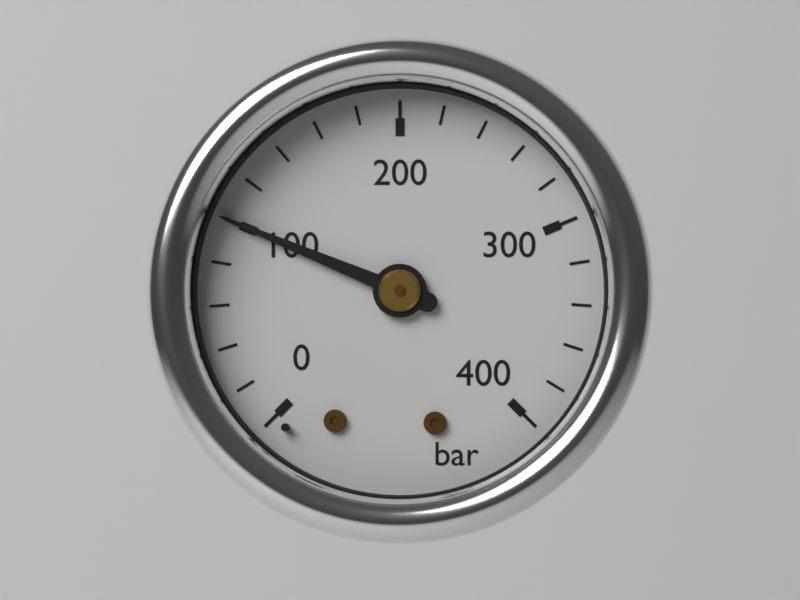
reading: 100 bar
